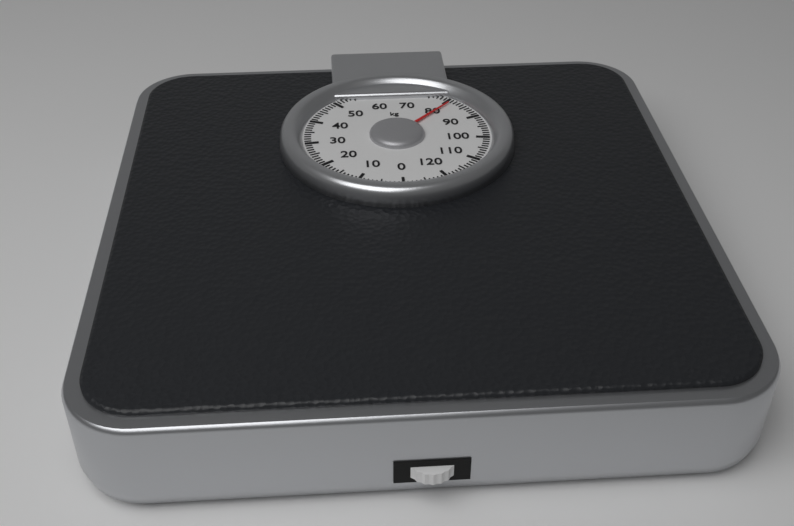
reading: 81 kg
